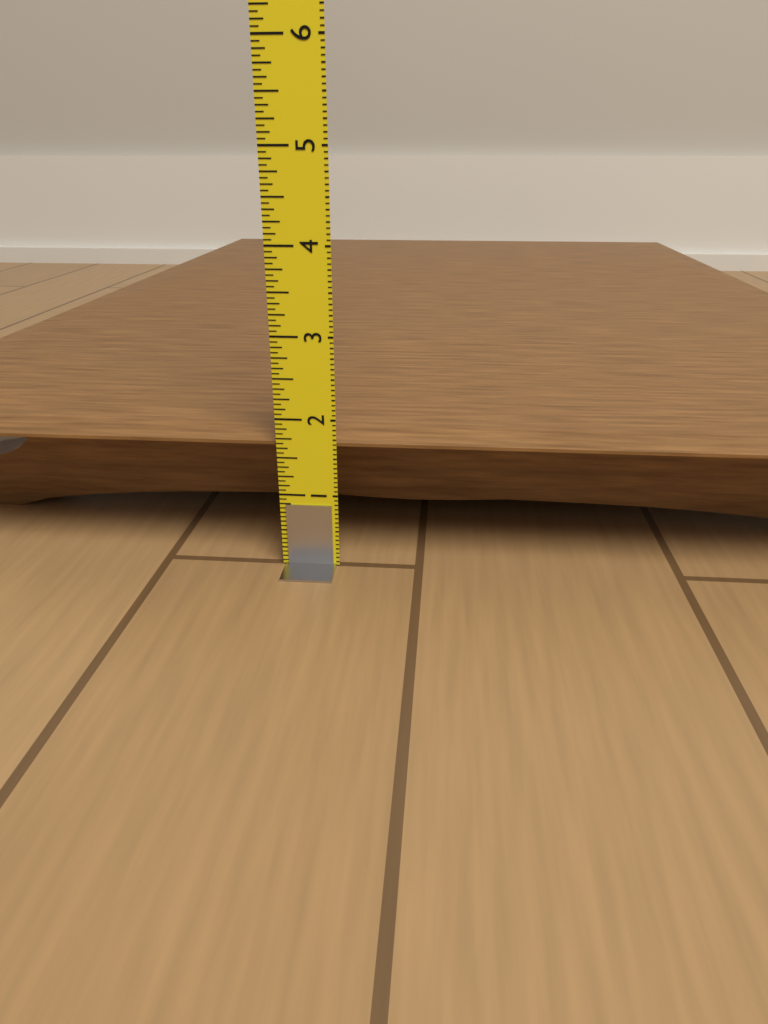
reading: 1.7500 in
